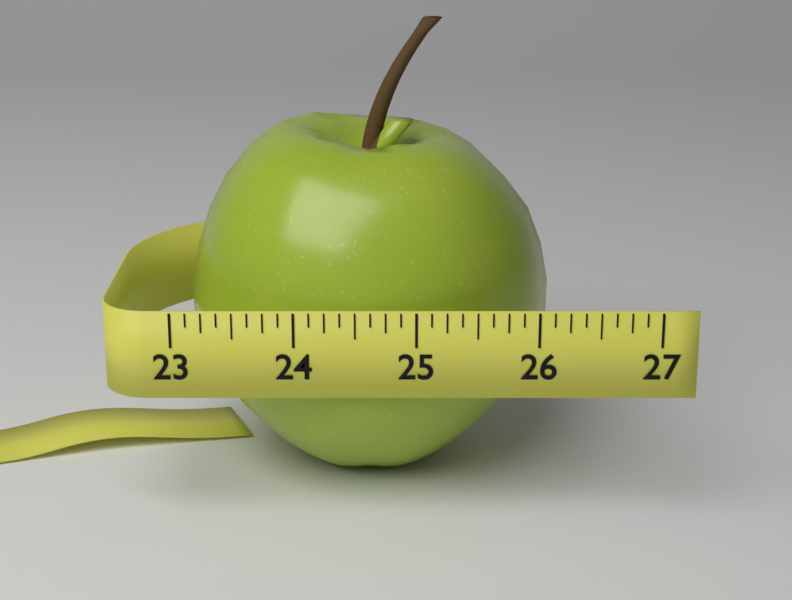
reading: 26.200 (no unit)
